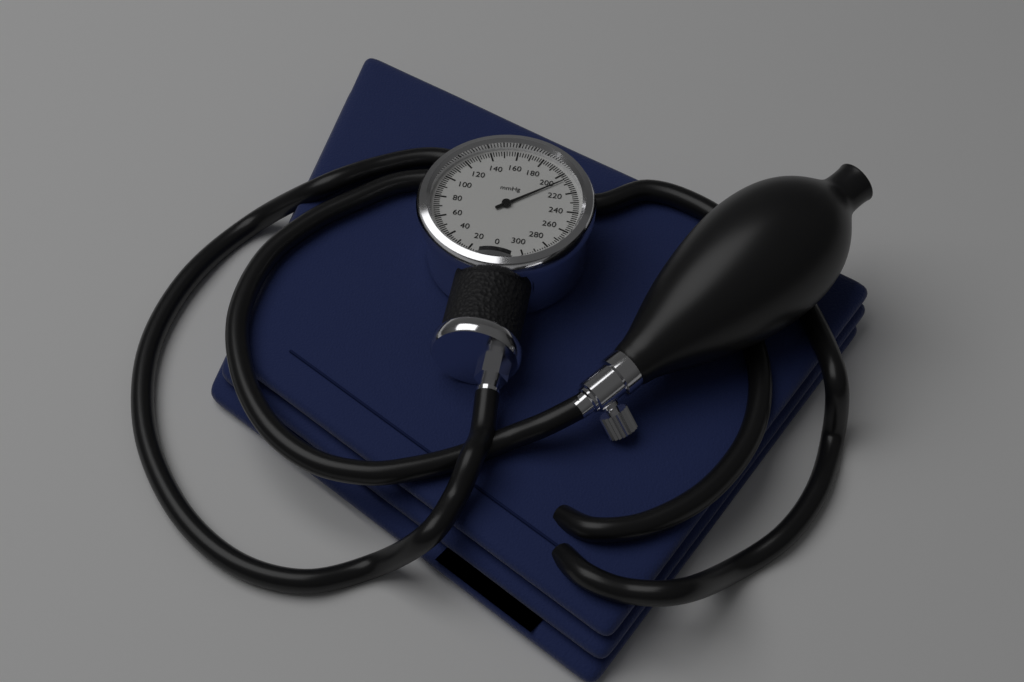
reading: 206 mmHg
